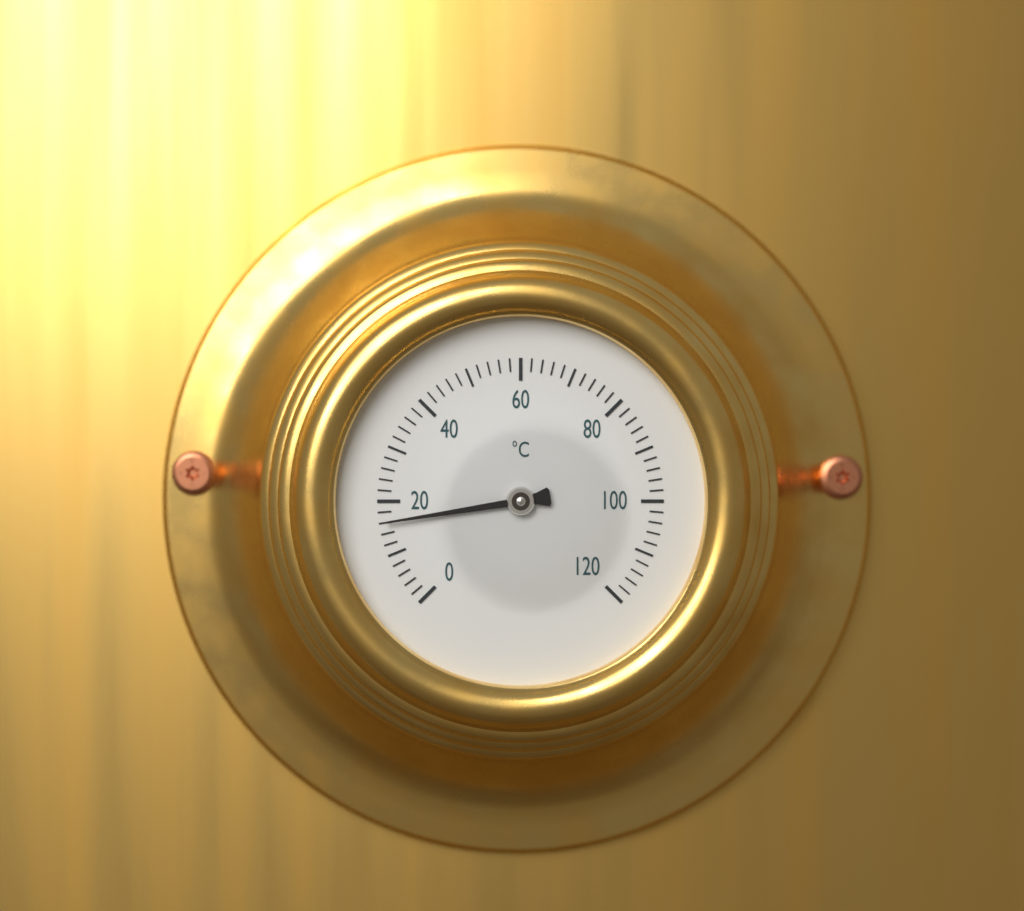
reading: 16 °C
